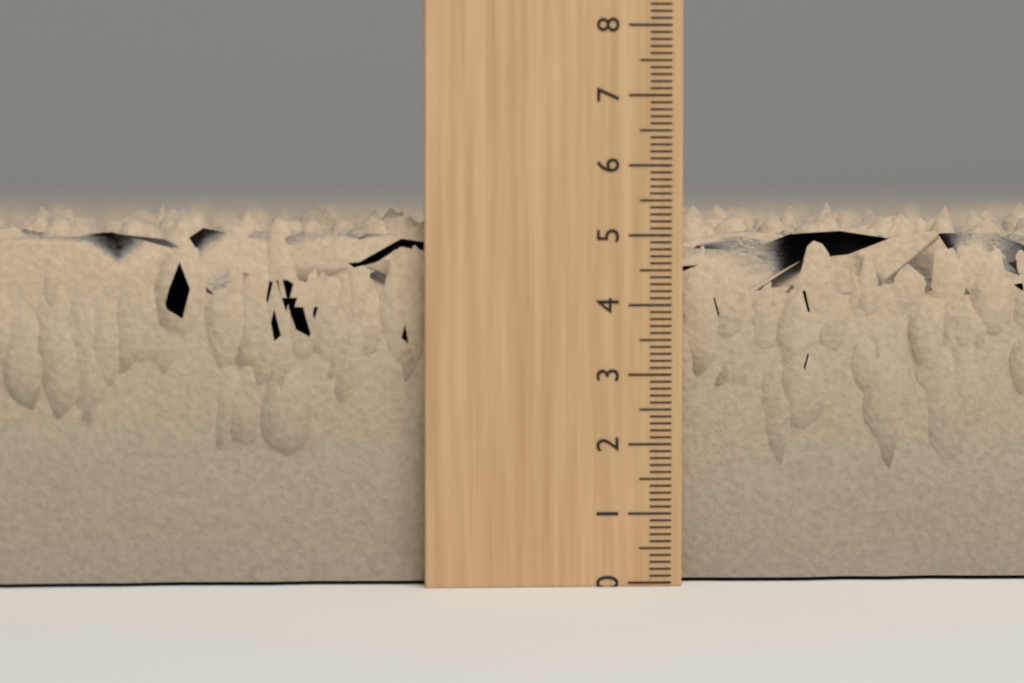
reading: 5.5 (no unit)
